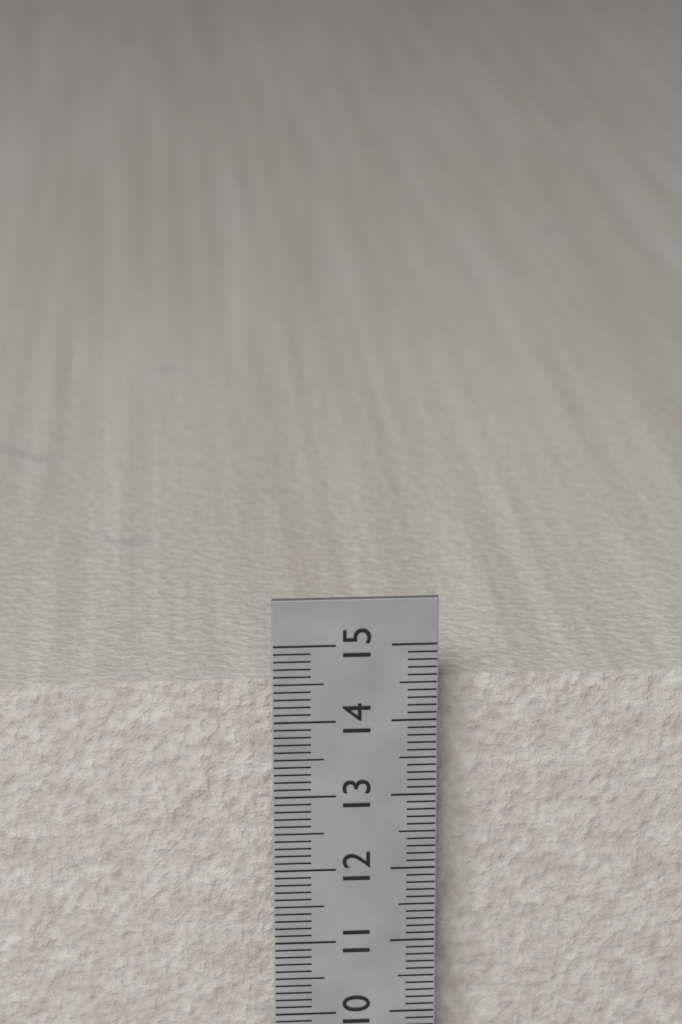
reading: 14.4 cm
